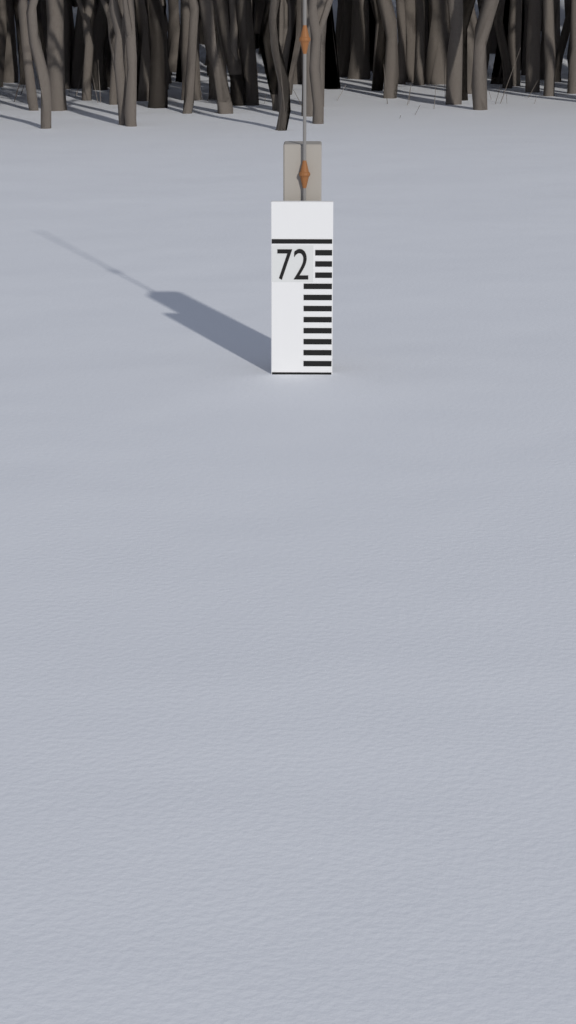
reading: 60 (no unit)
